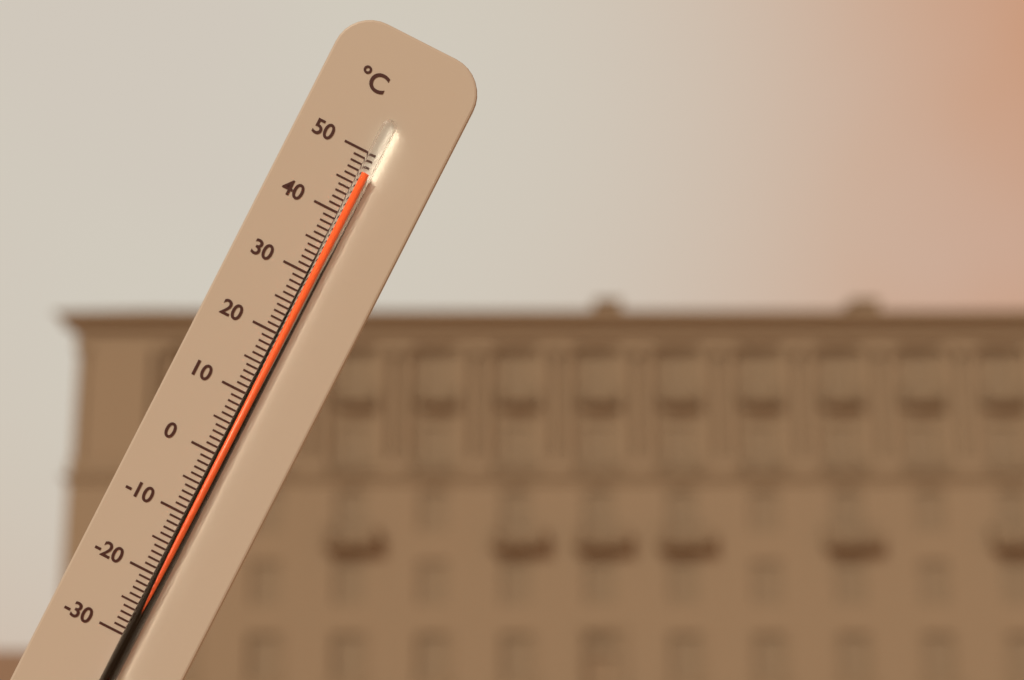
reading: 47 °C
